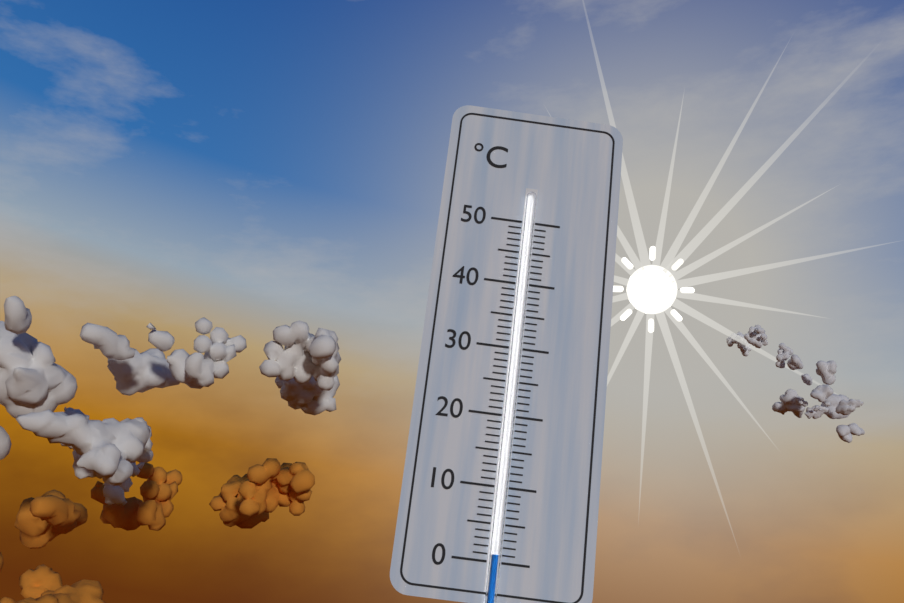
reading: 1 °C
